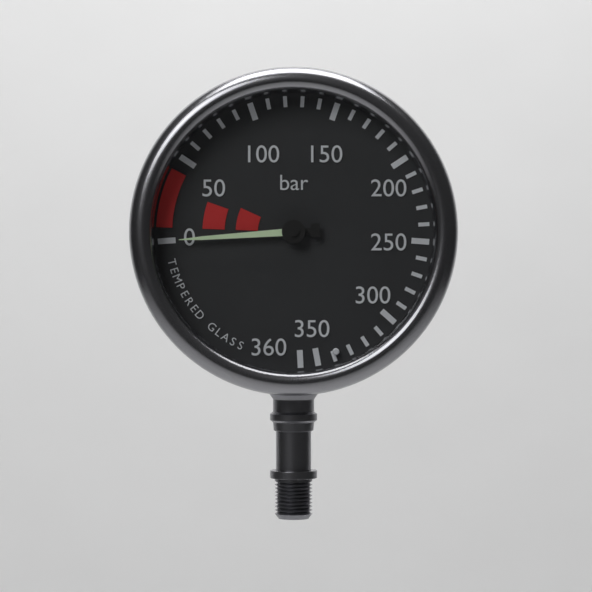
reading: 0 bar
